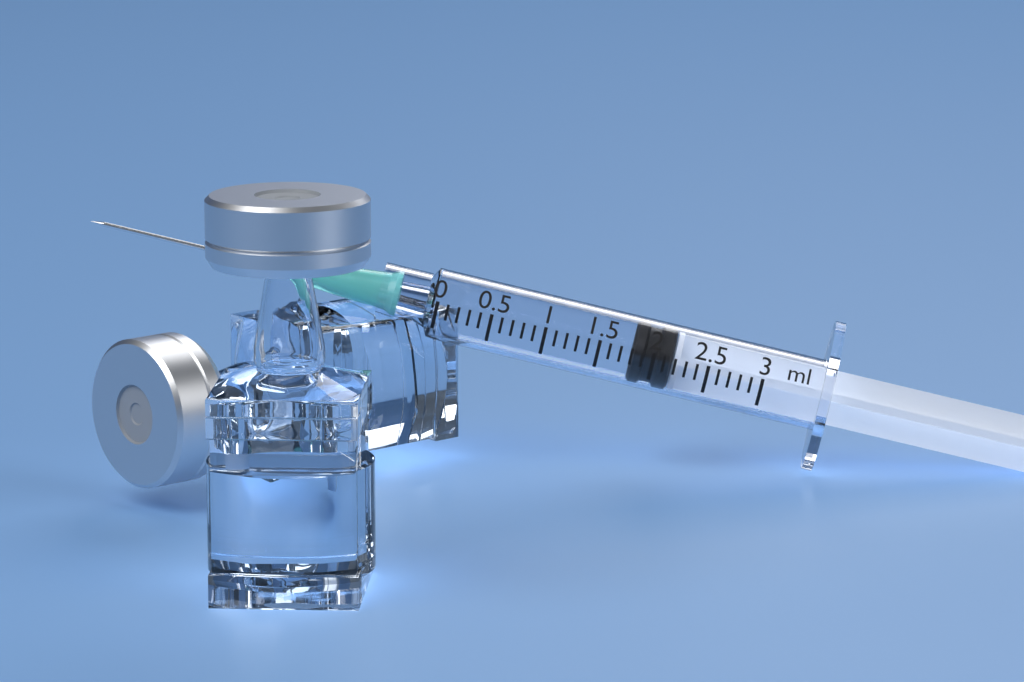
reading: 1.8 ml
